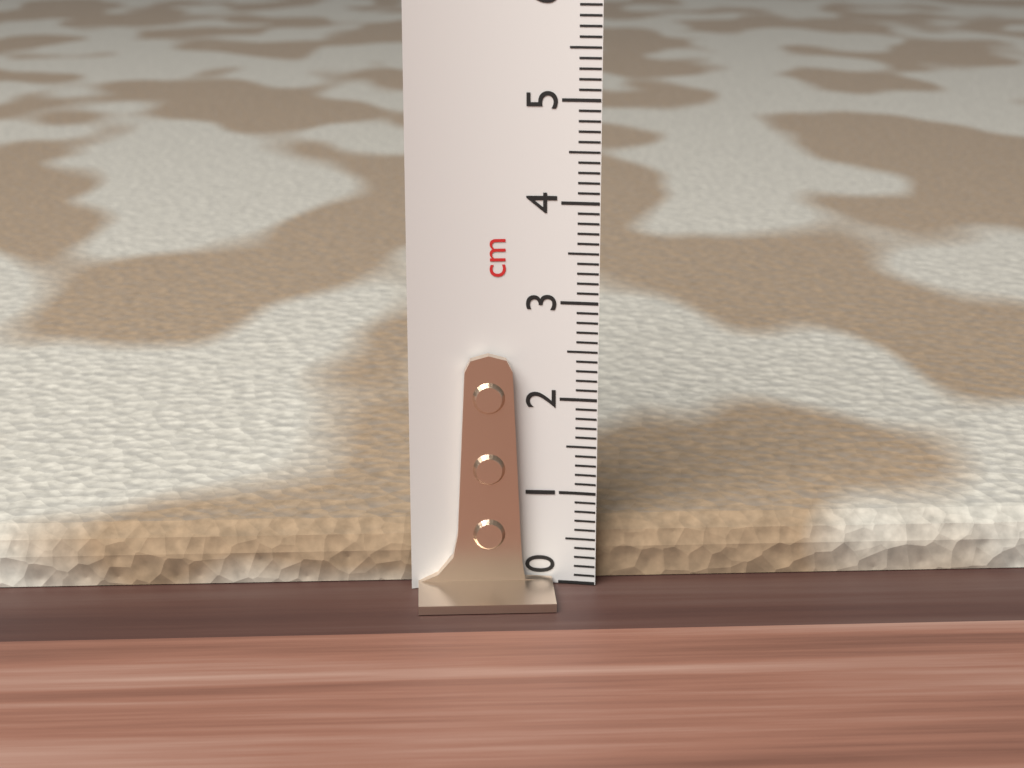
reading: 0.6 cm
